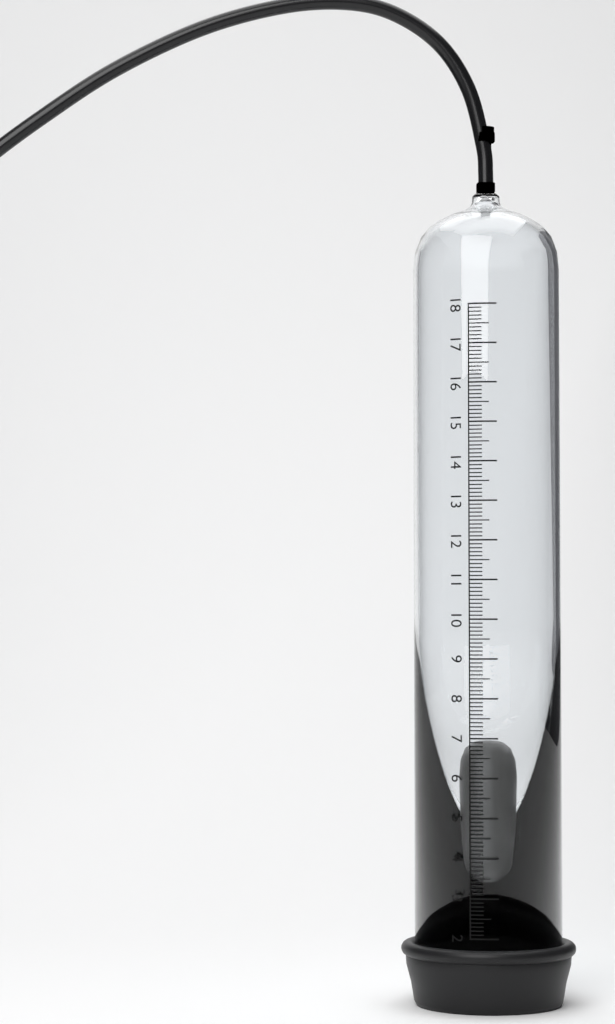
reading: 7.3 (no unit)
